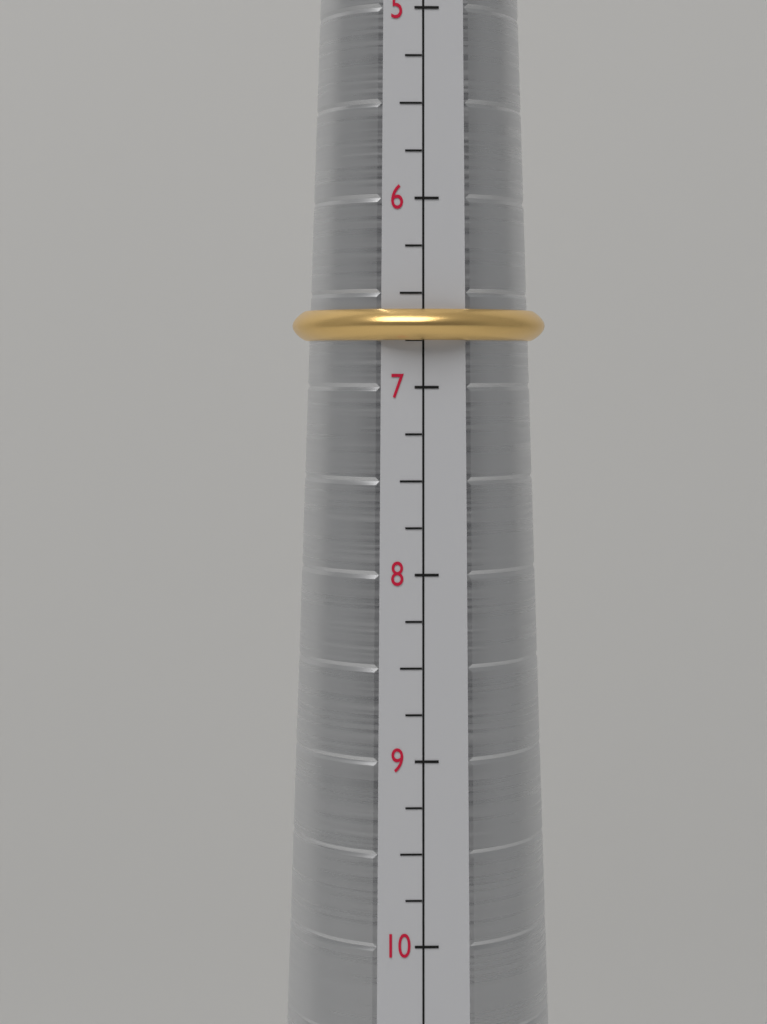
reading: 6.75 (no unit)
